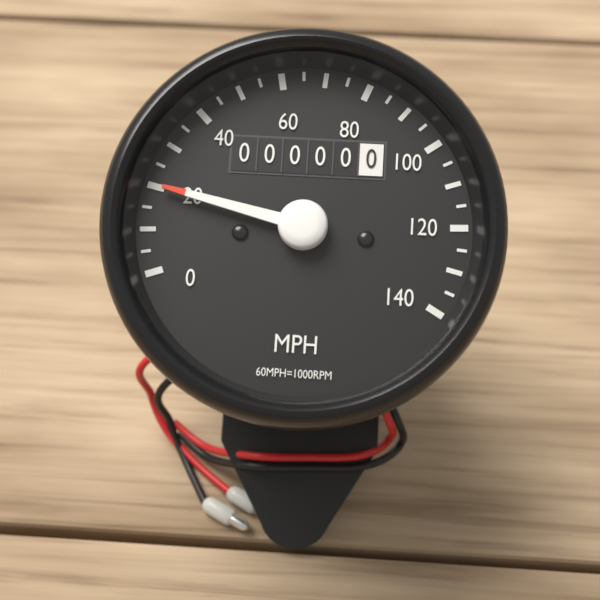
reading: 20 MPH
